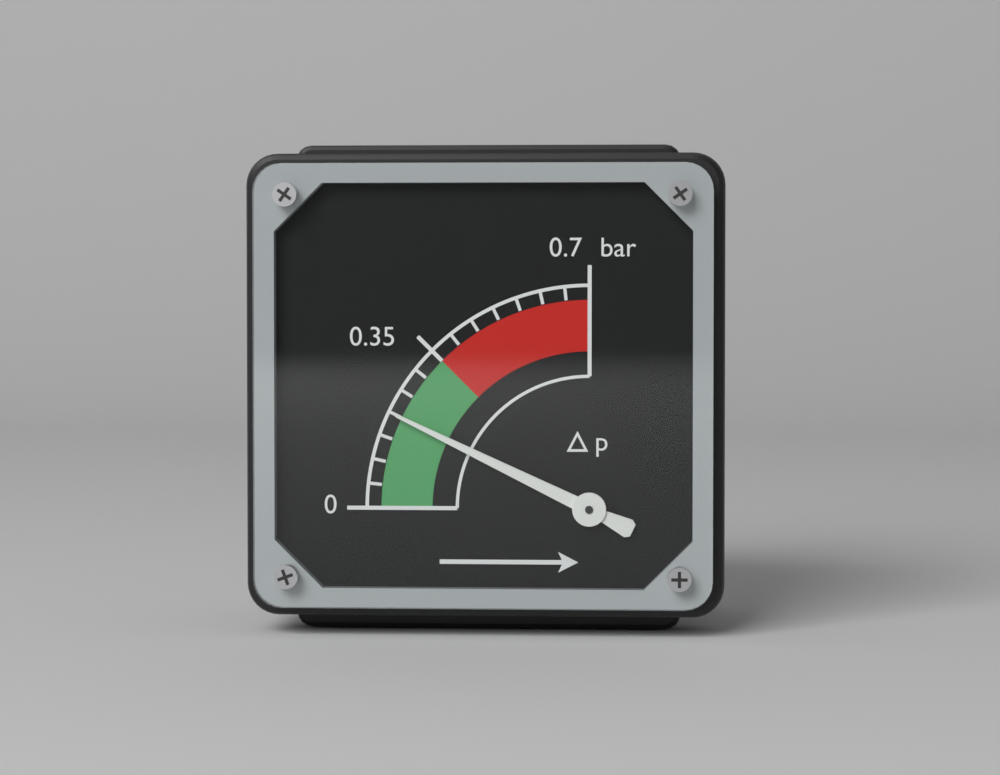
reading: 0.20 bar
